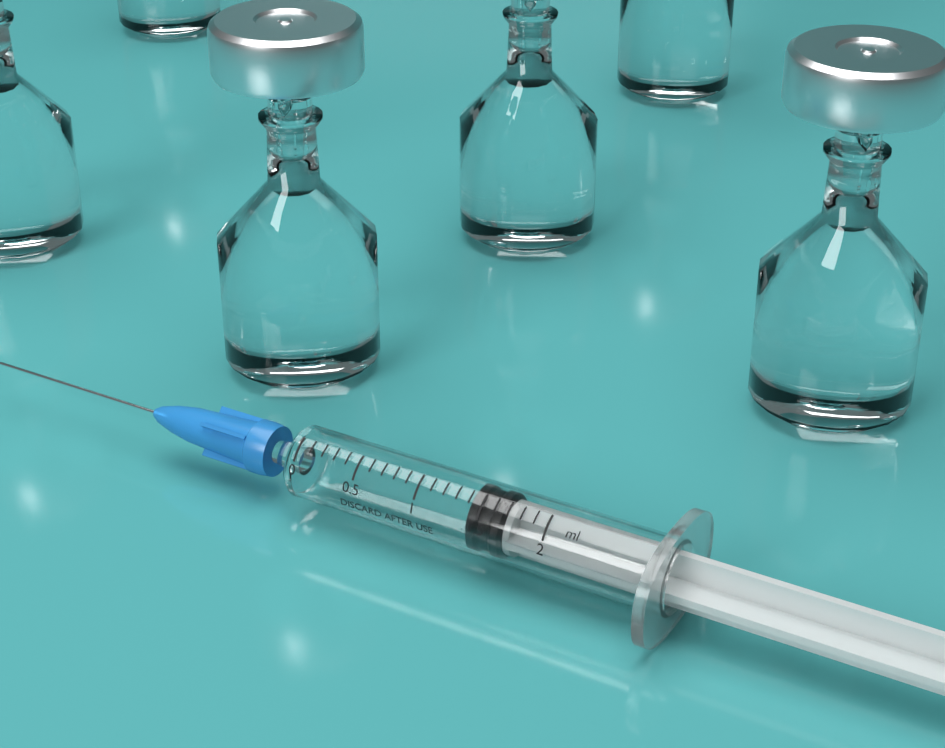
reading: 1.4 ml
